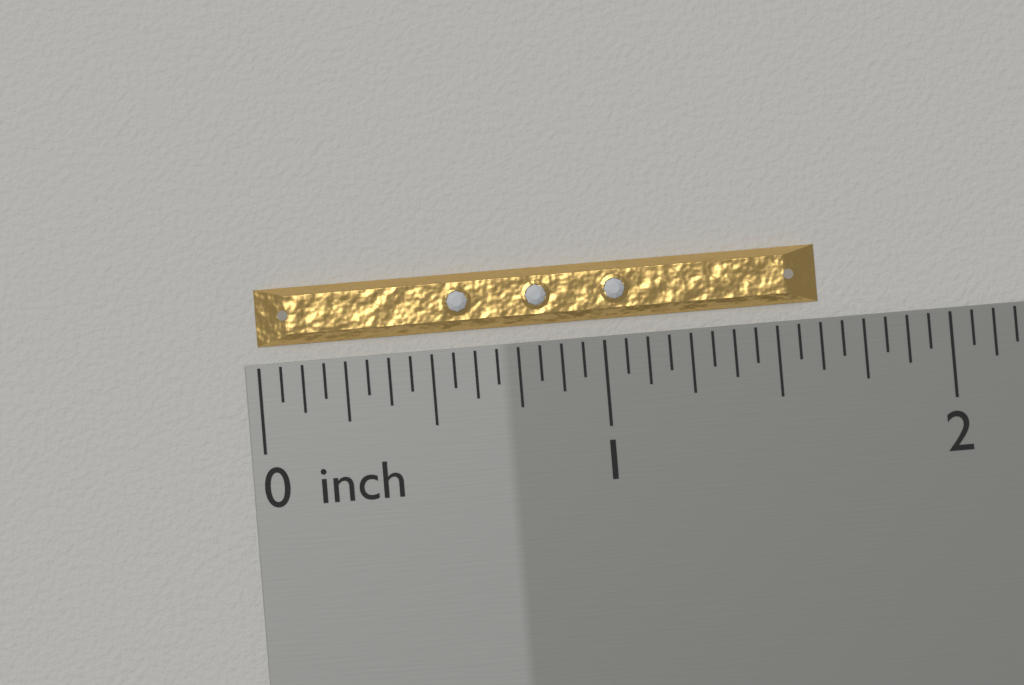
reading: 1.6250 inch
